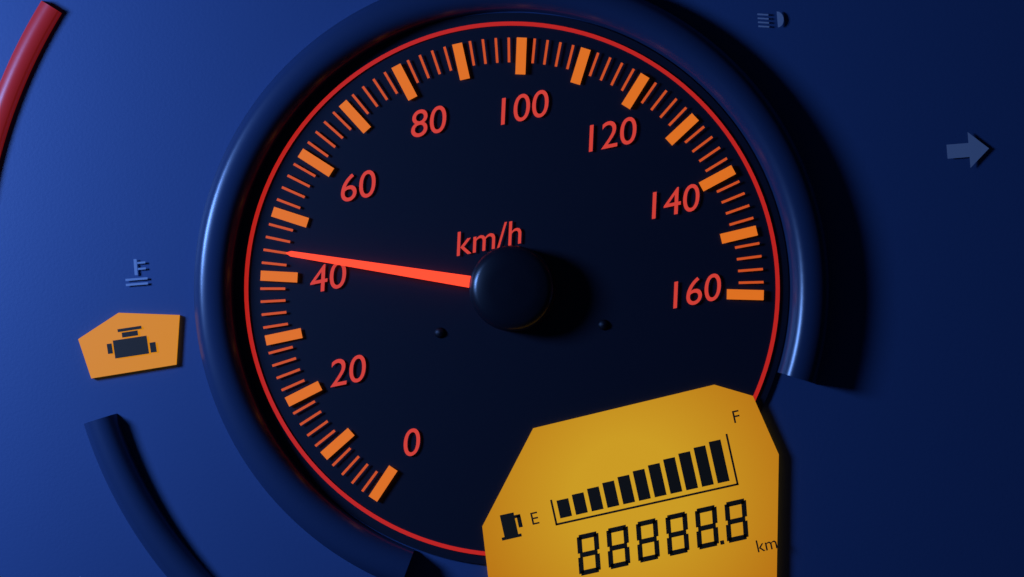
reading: 44 km/h
